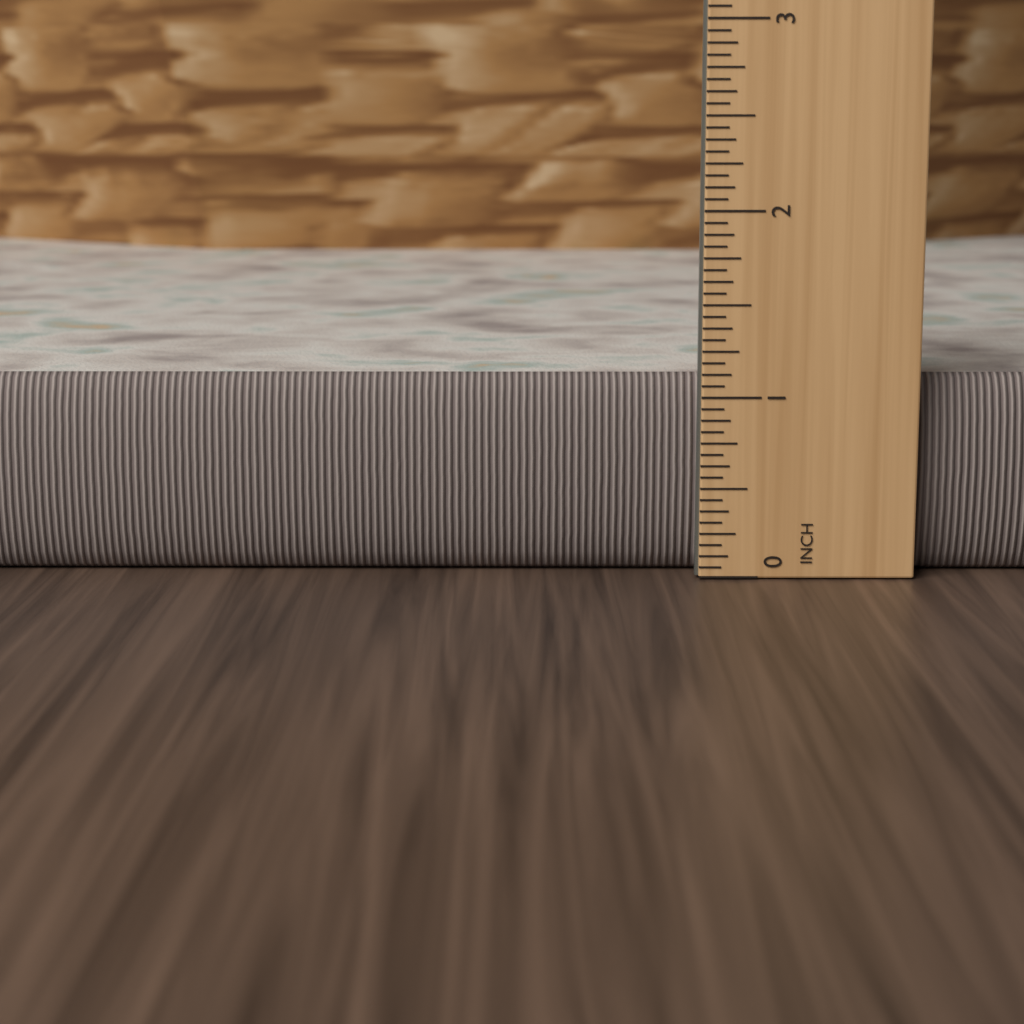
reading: 1.1875 inch
